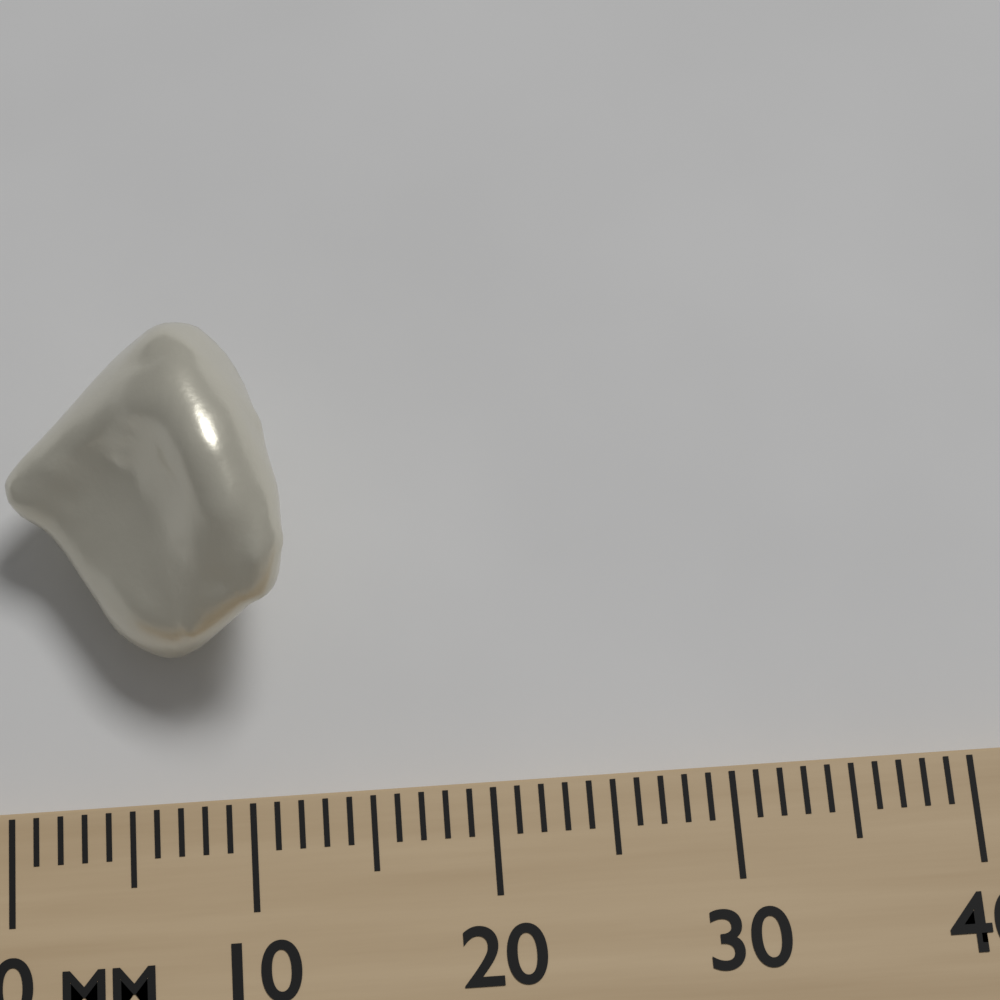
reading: 12 mm
